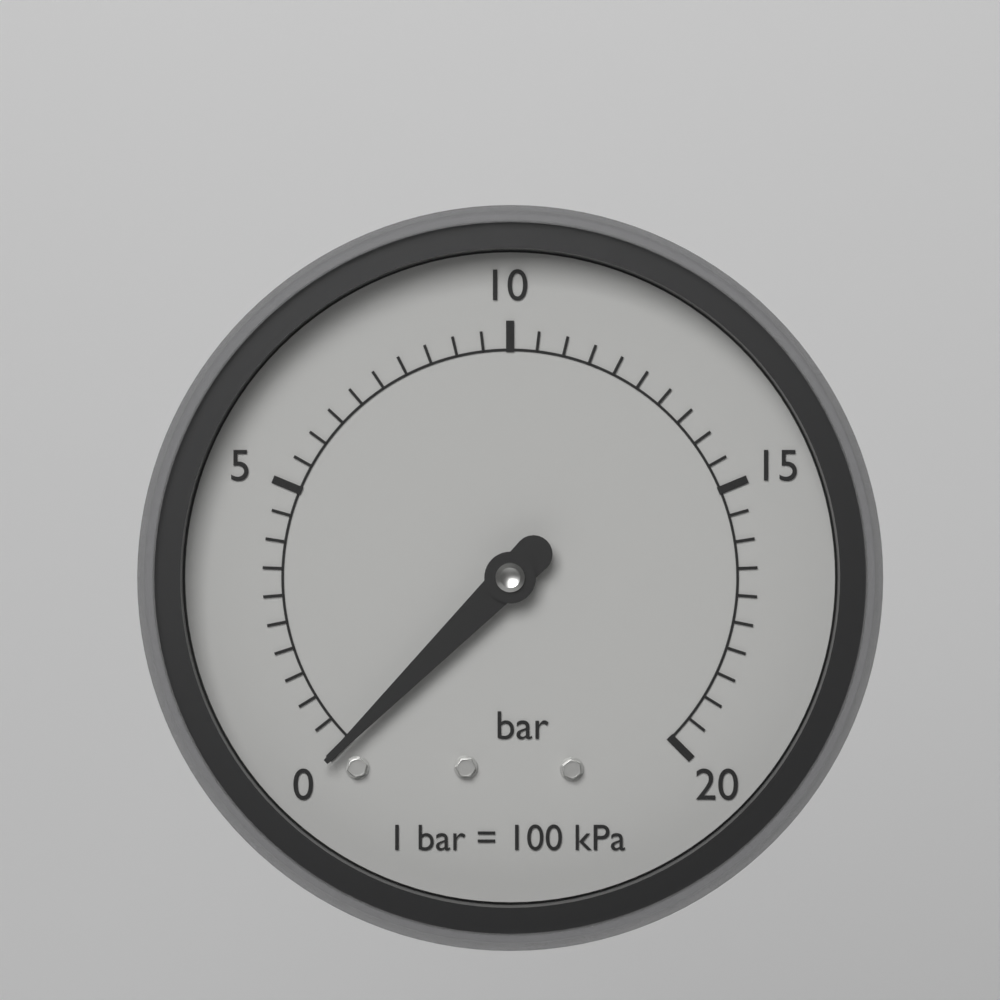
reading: 0.0 bar
